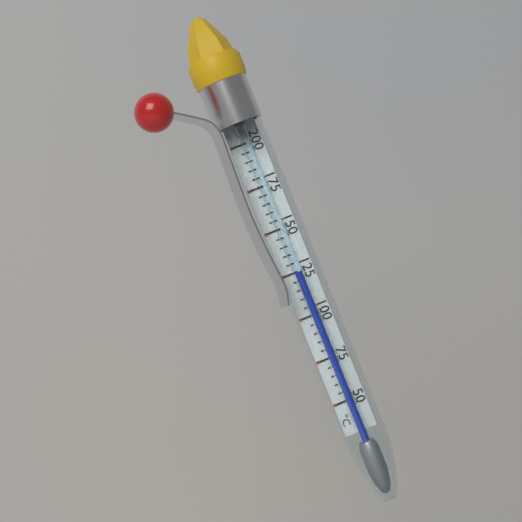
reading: 125 °C
